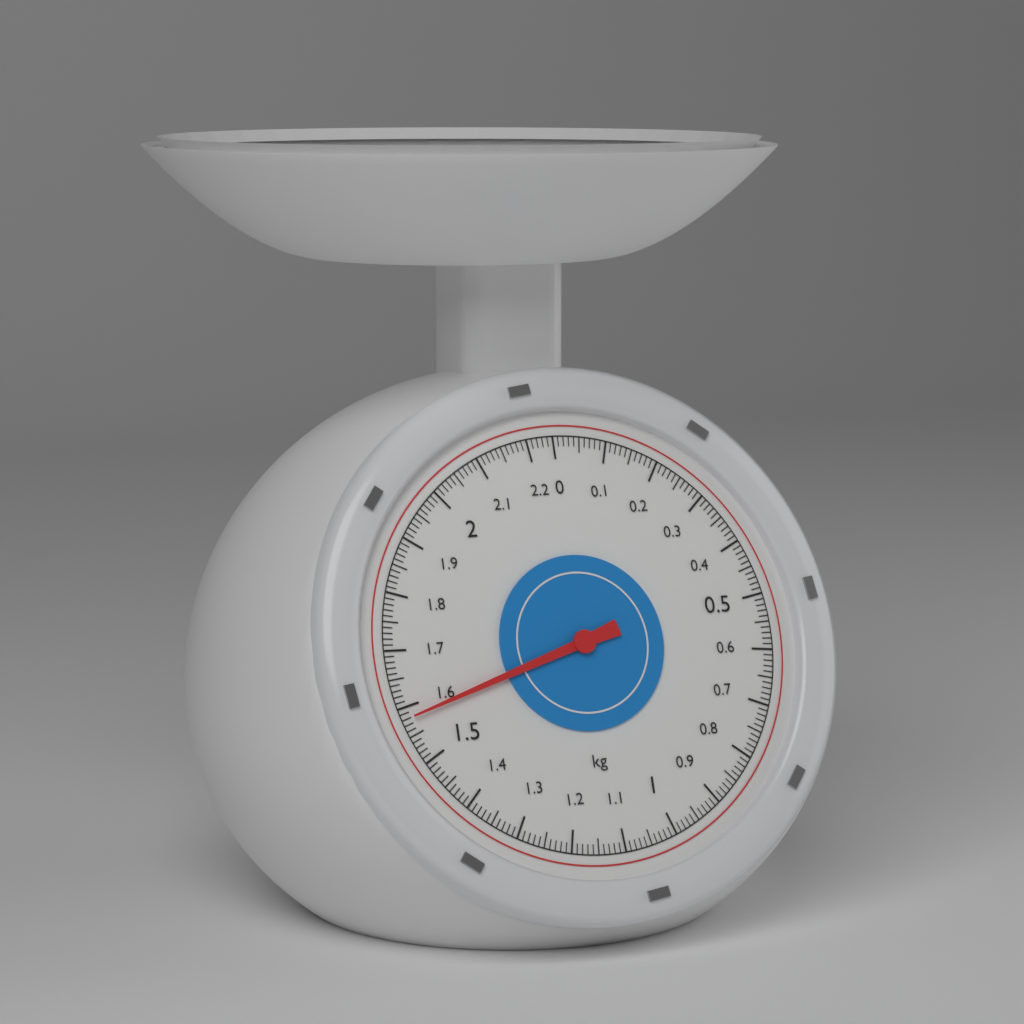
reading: 1.58 kg
